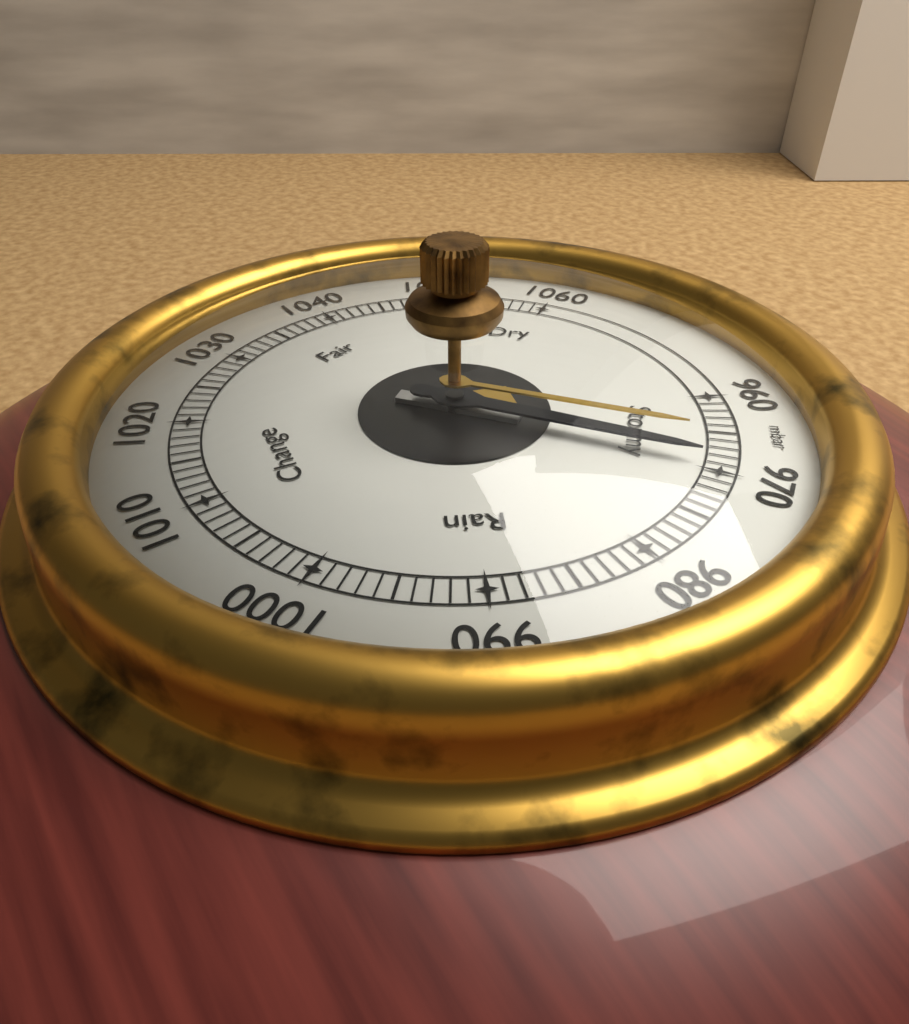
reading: 969 mbar
